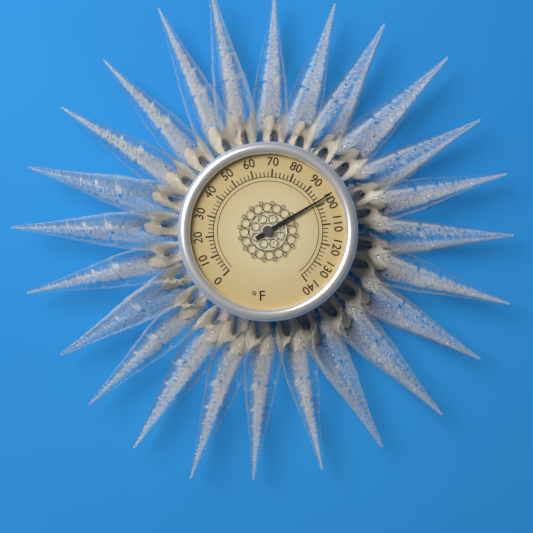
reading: 98 °F
